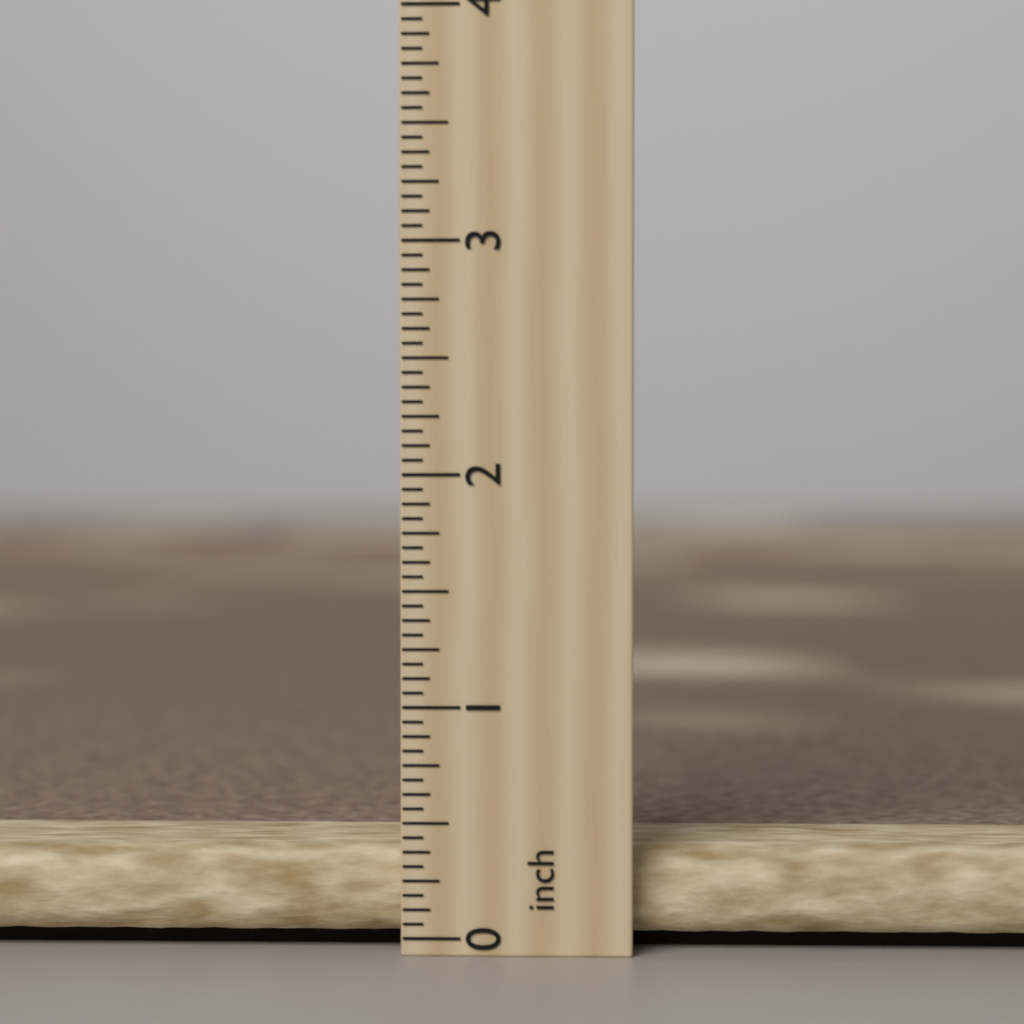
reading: 0.3750 inch
